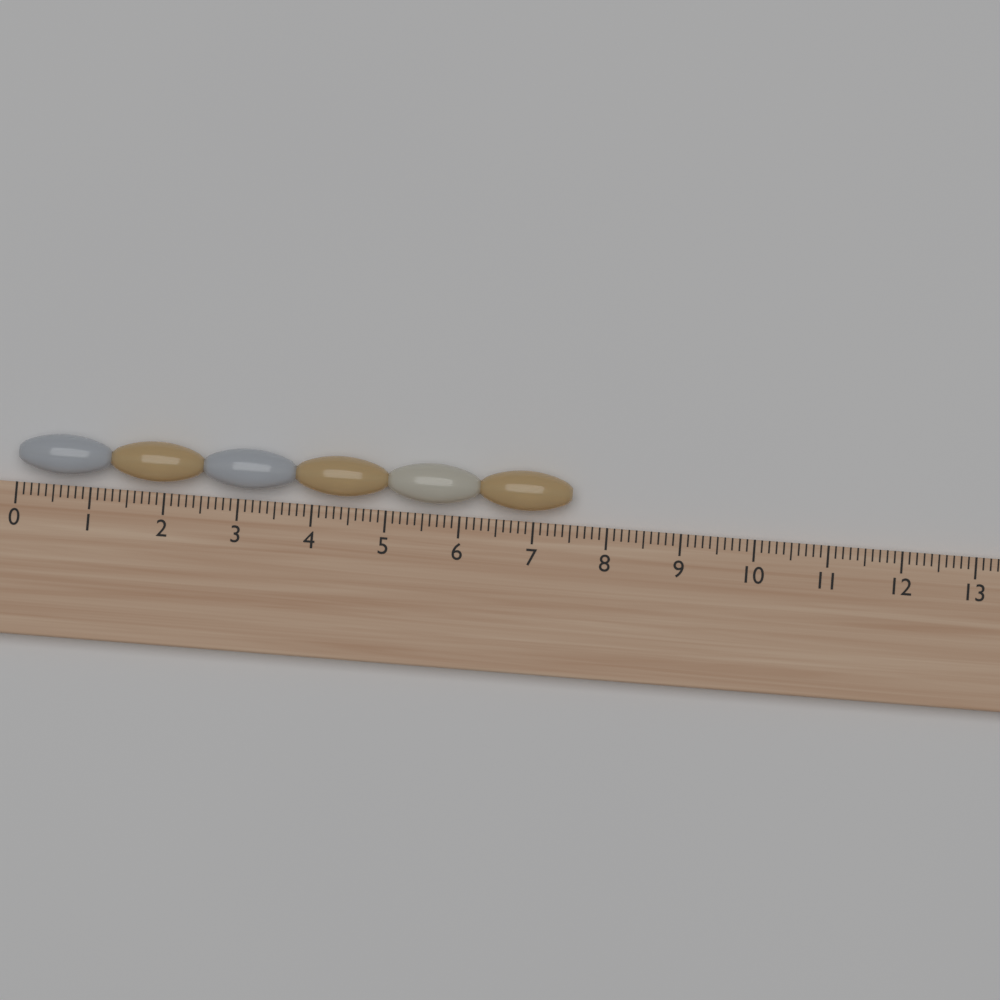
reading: 7.5 (no unit)
